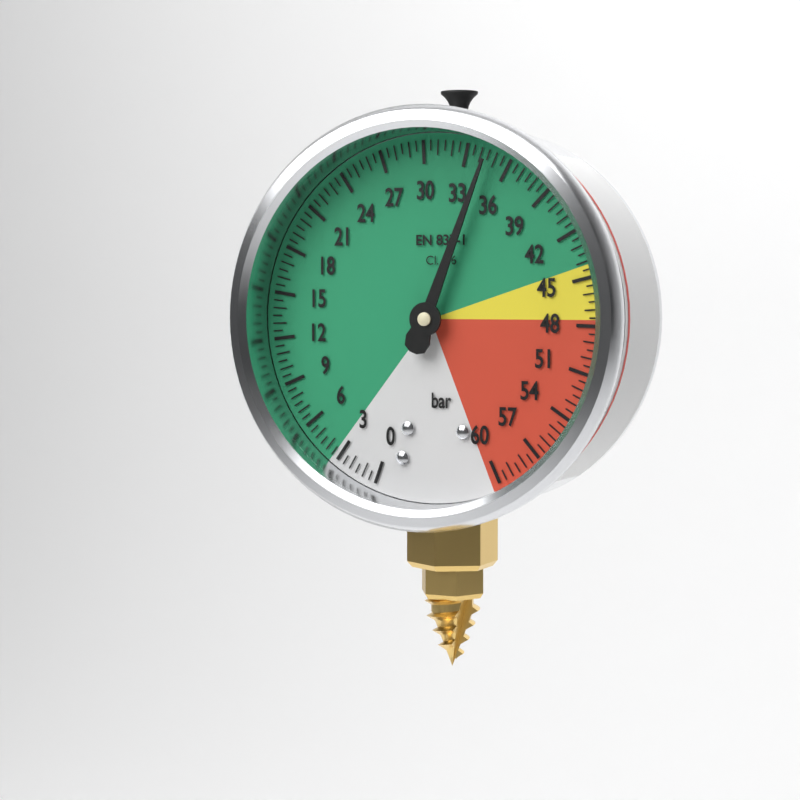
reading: 34.5 bar
